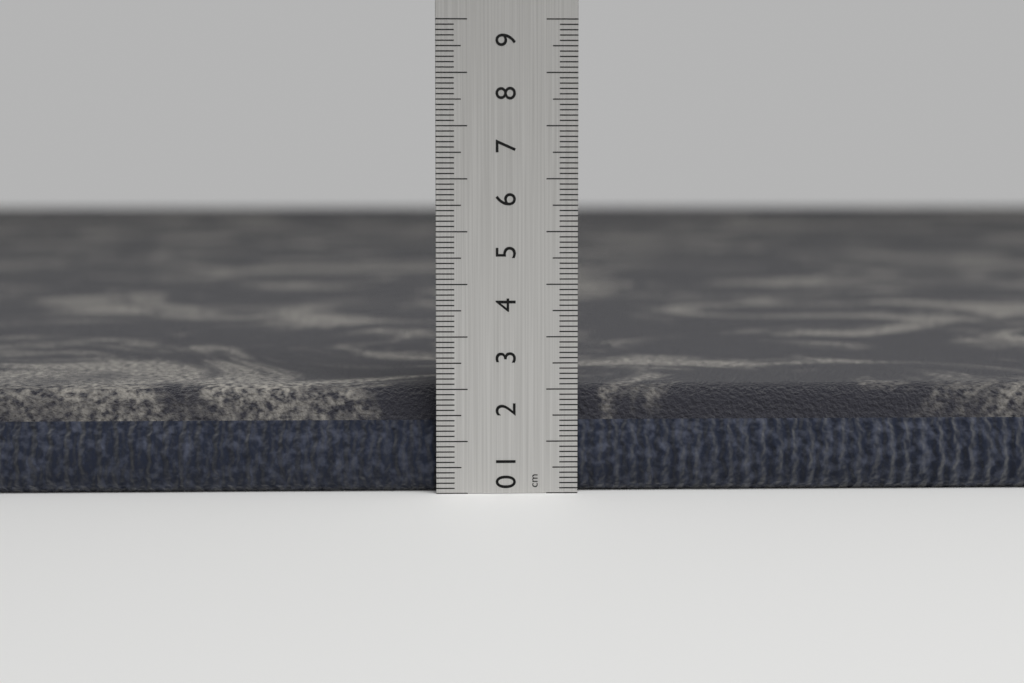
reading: 2.0 cm
